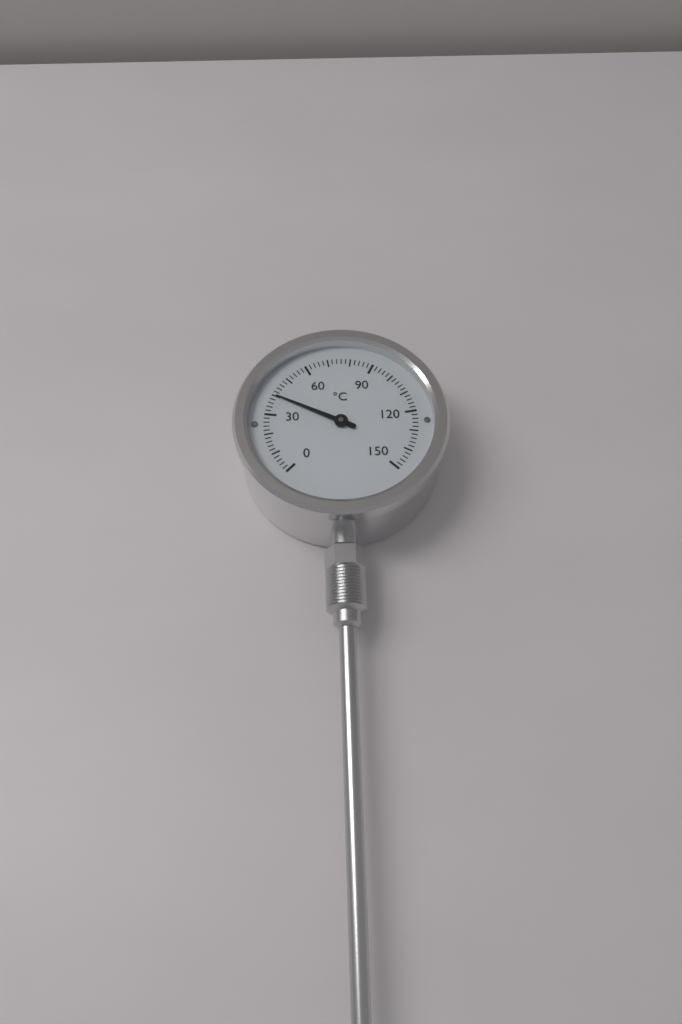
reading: 40 °C
